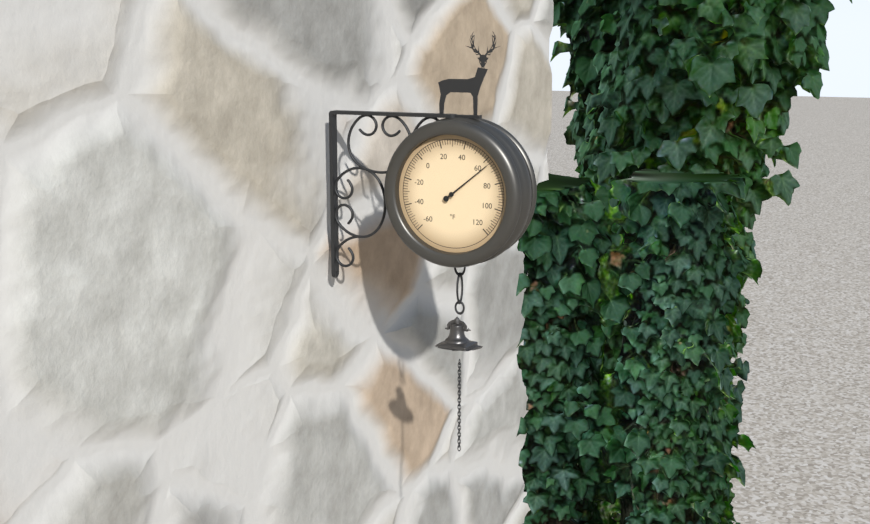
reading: 64 °F
